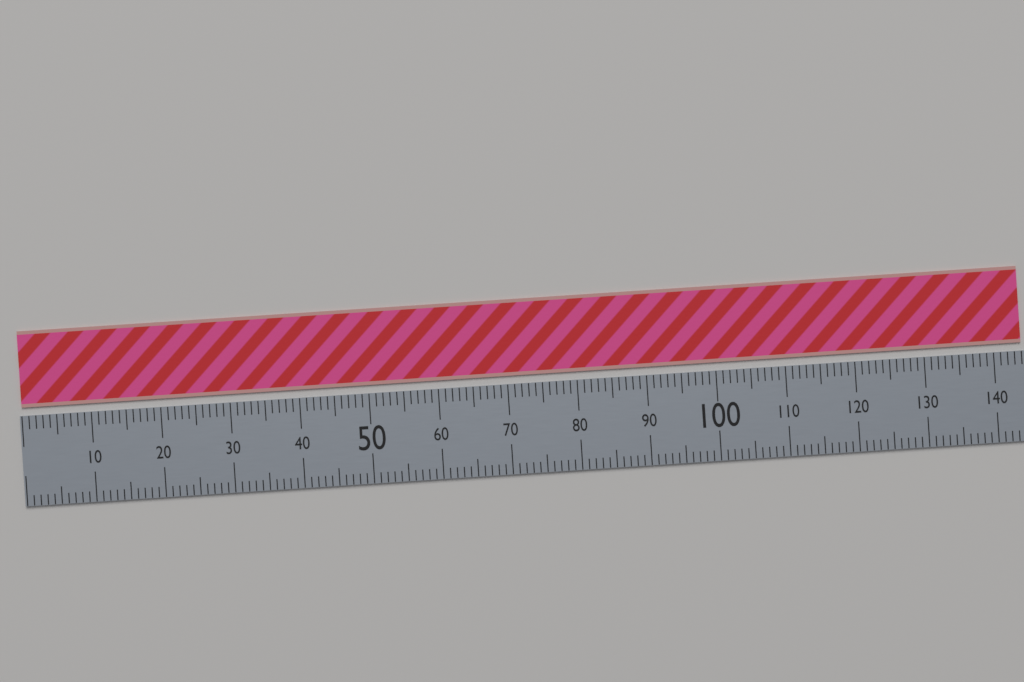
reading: 144 (no unit)
